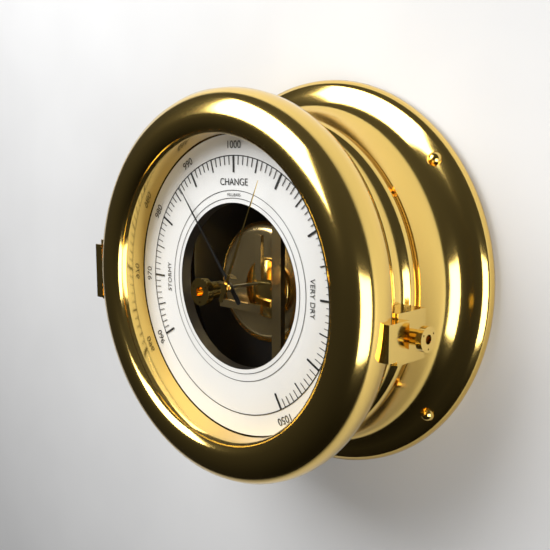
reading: 987 mbar
